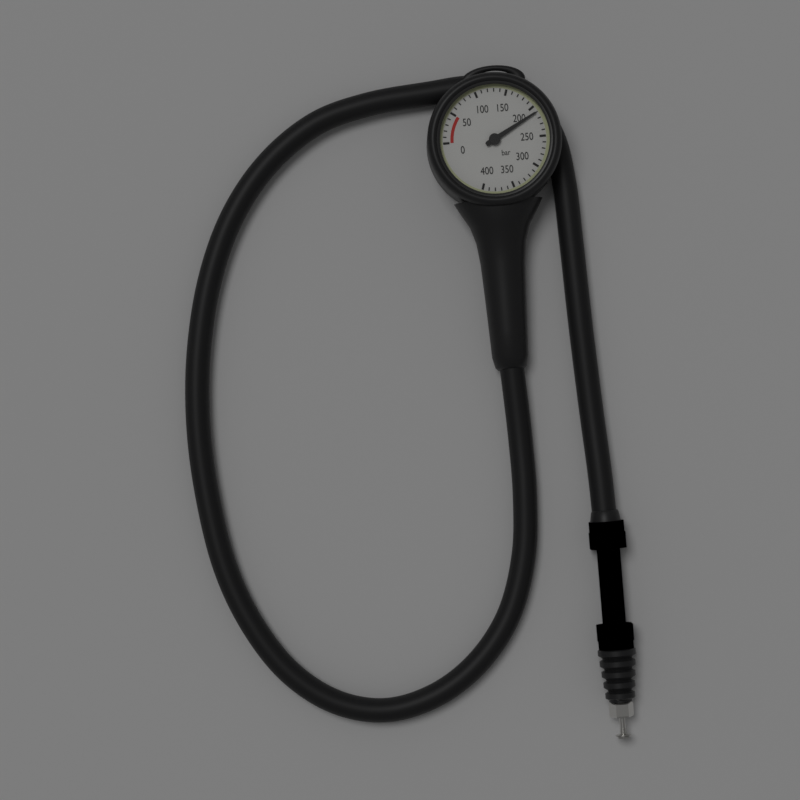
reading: 210 bar
